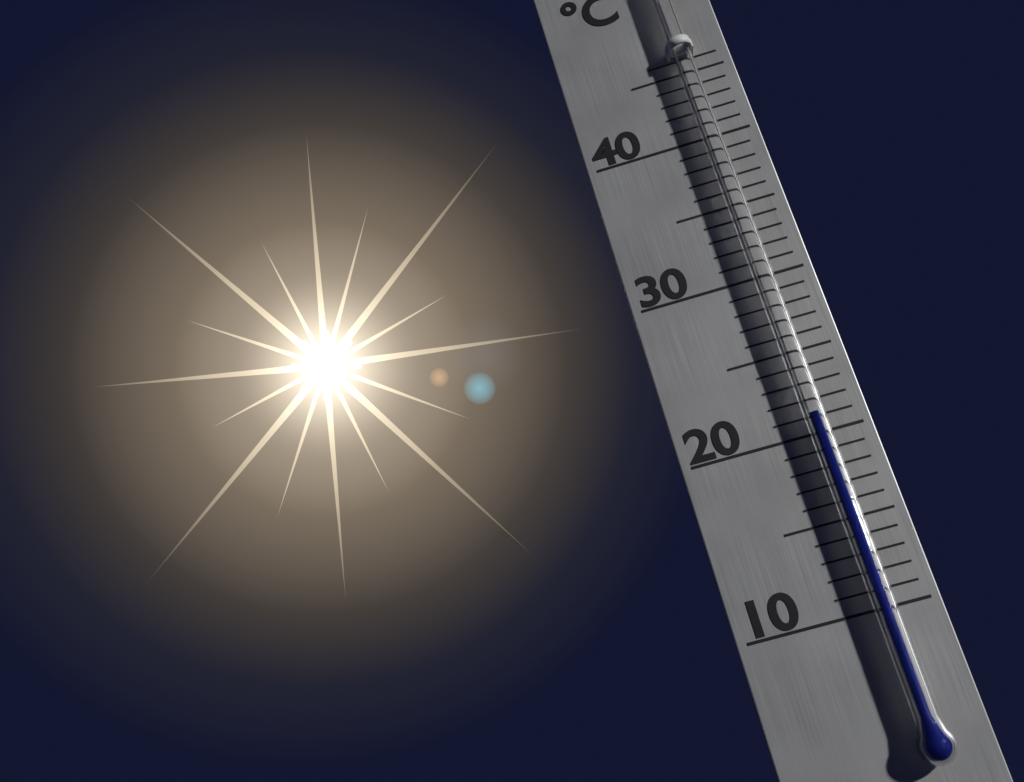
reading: 21 °C
